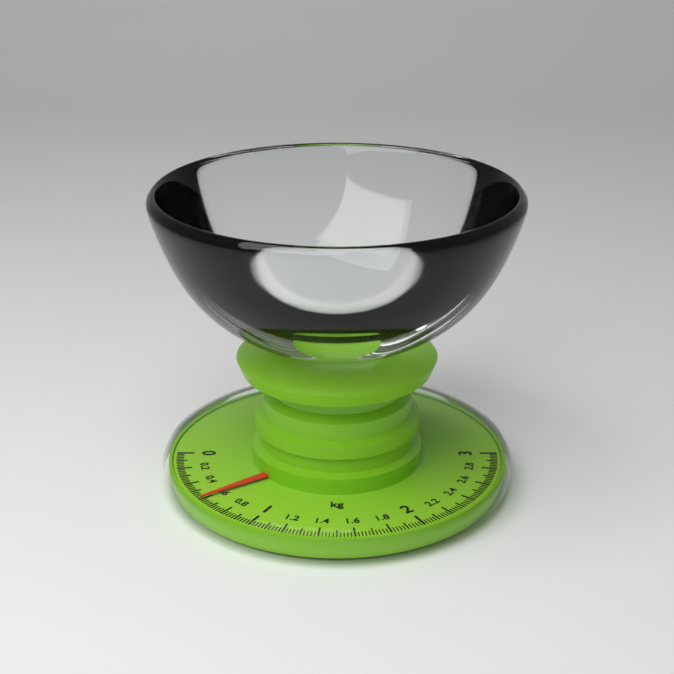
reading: 0.60 kg
